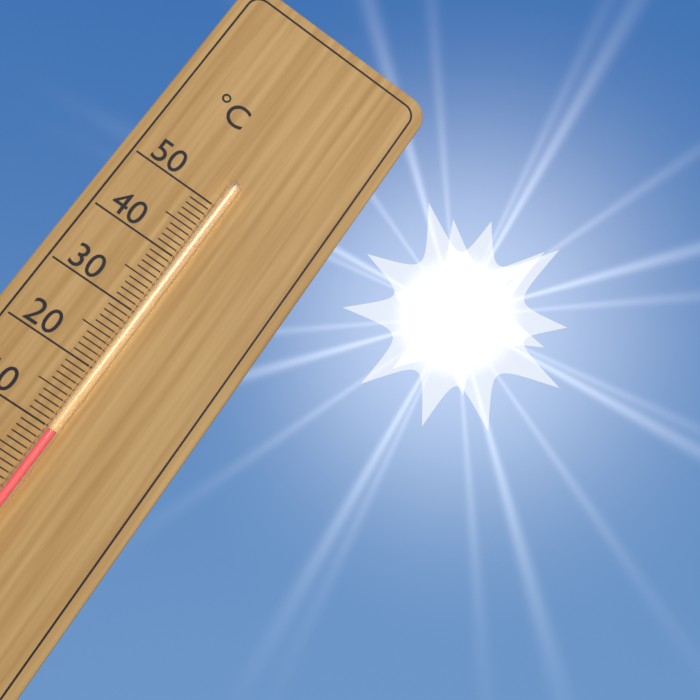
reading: 10 °C
